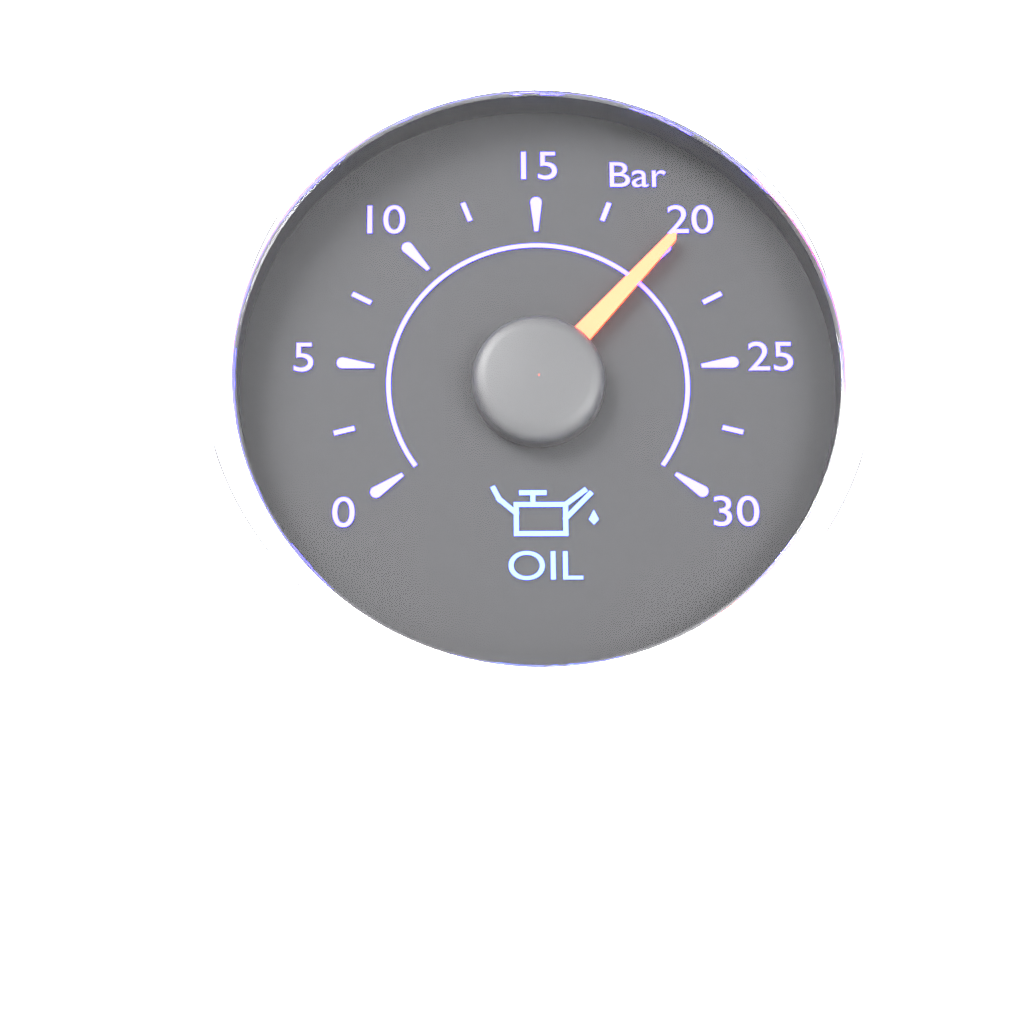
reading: 20.0 bar
